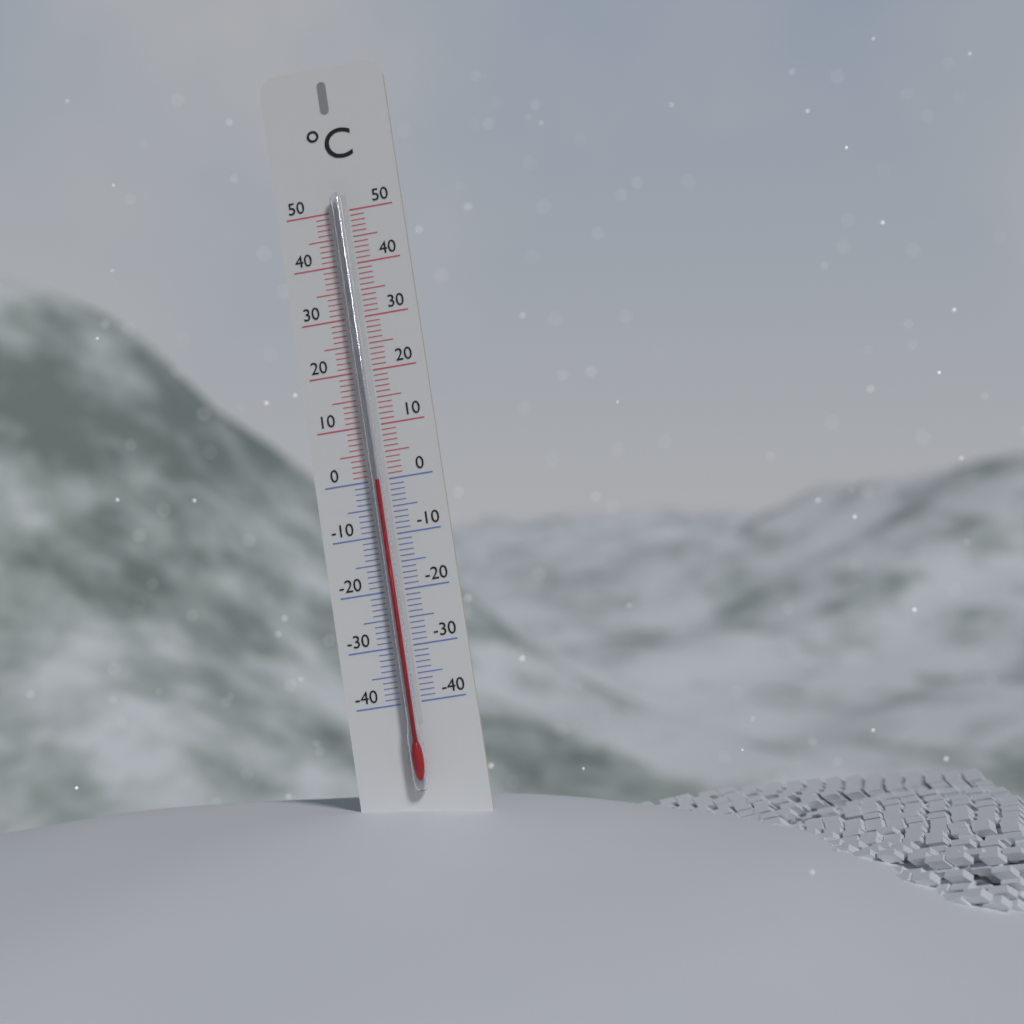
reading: 0 °C
